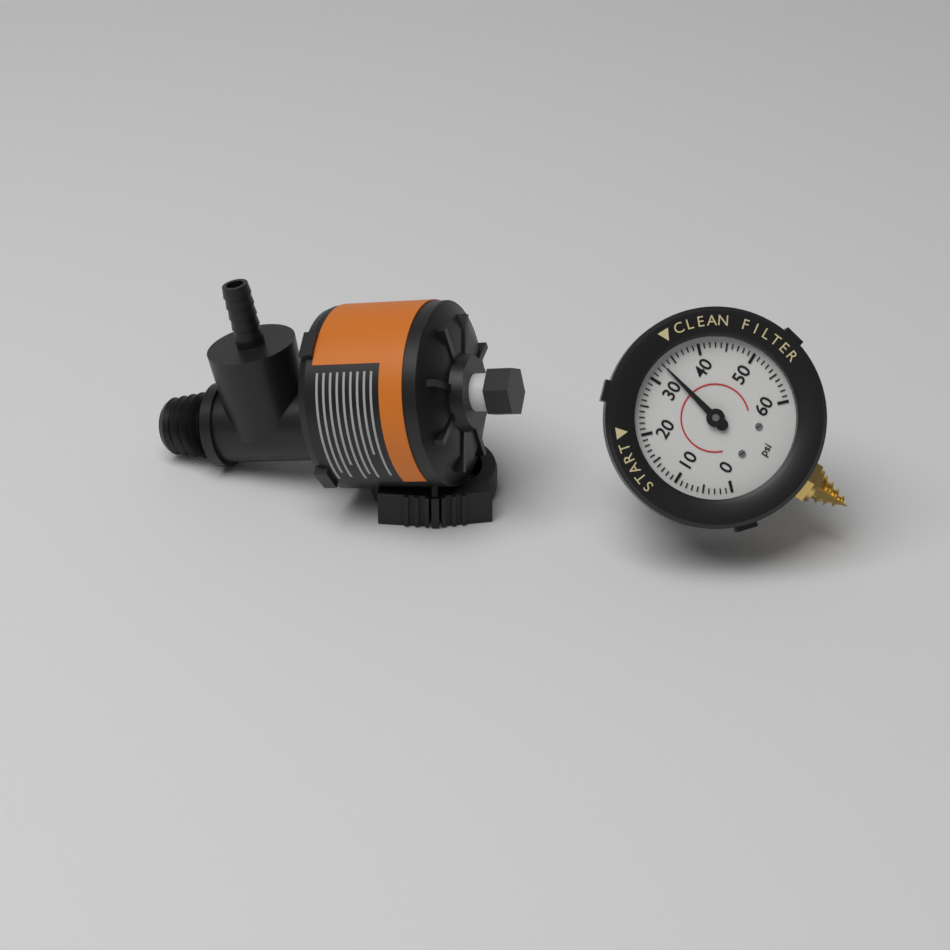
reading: 33 psi
